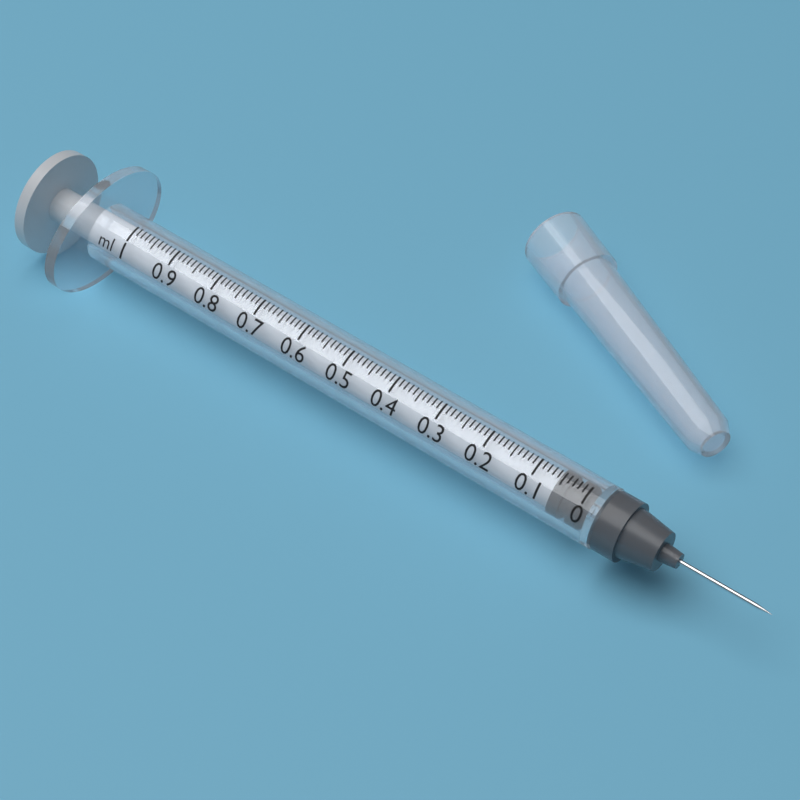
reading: 0.00 ml
